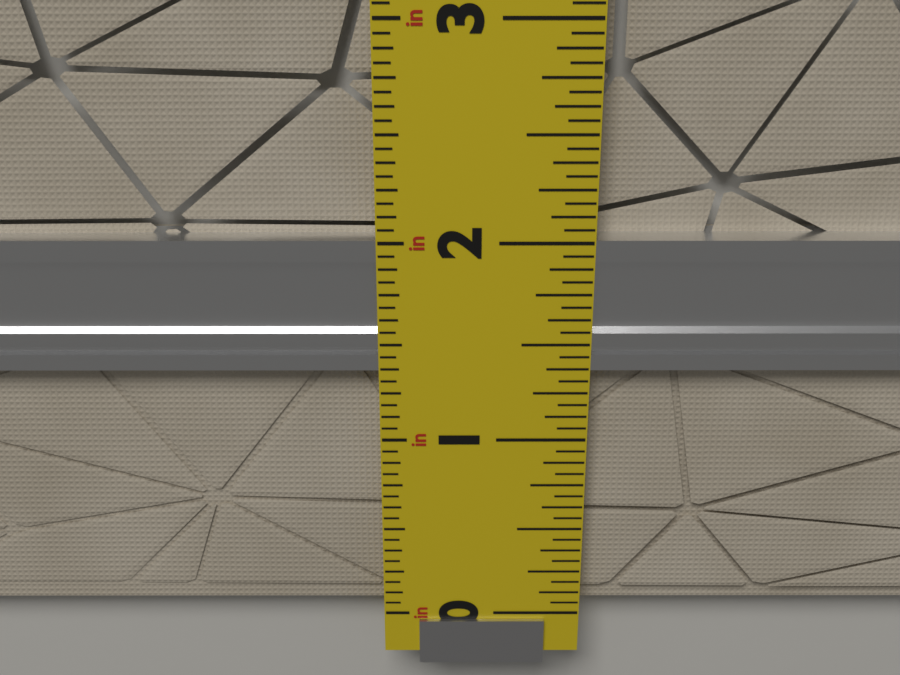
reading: 2.0000 in
